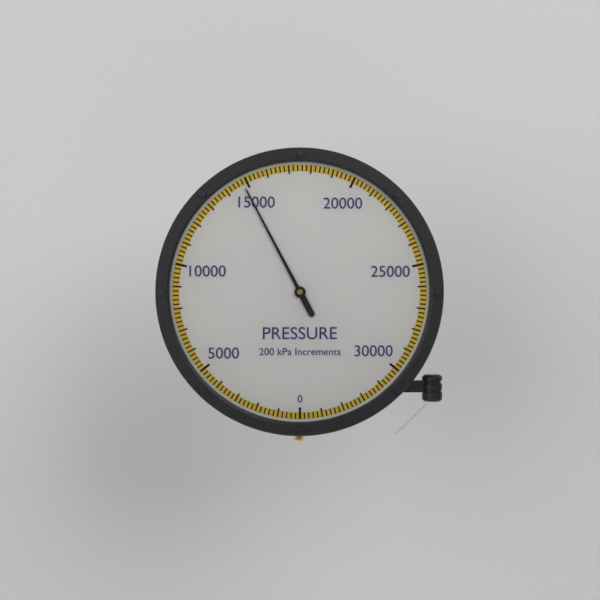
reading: 14800 kPa
